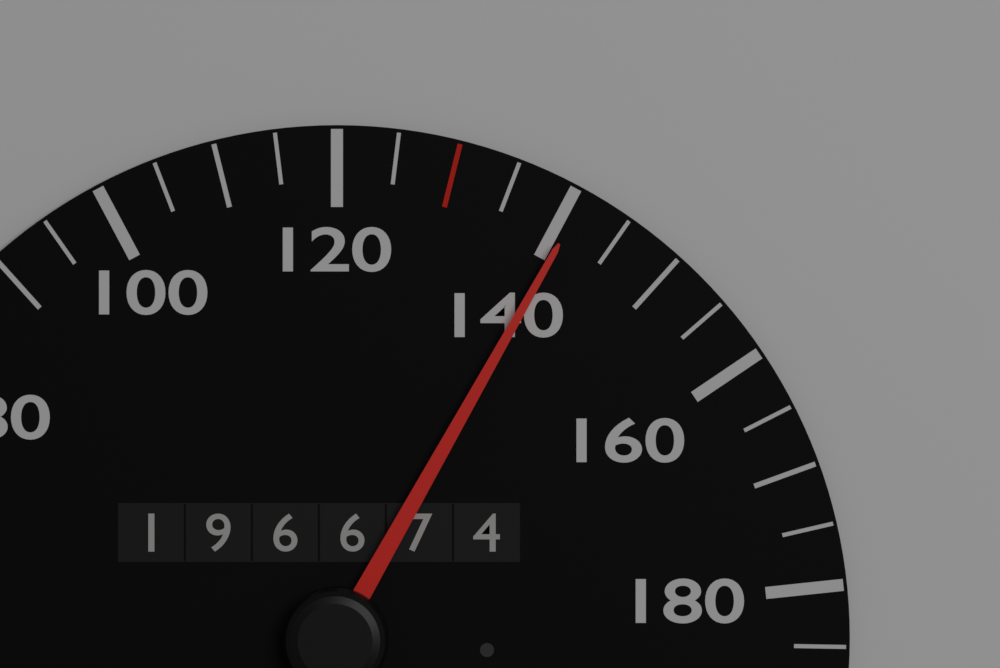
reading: 141 km/h
